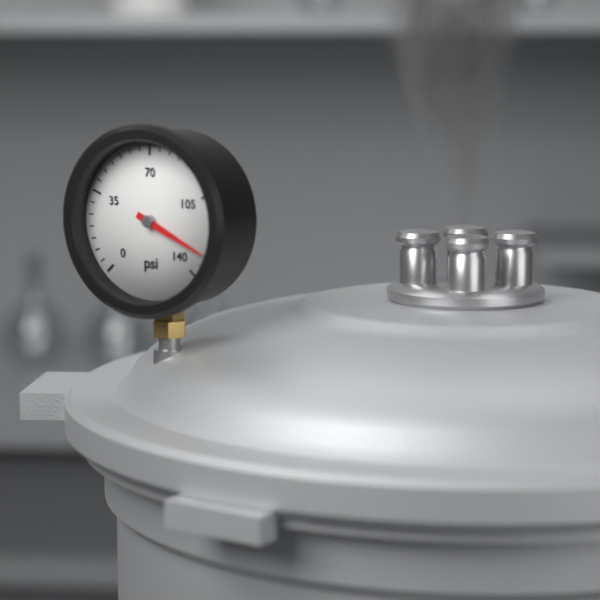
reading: 130 psi
